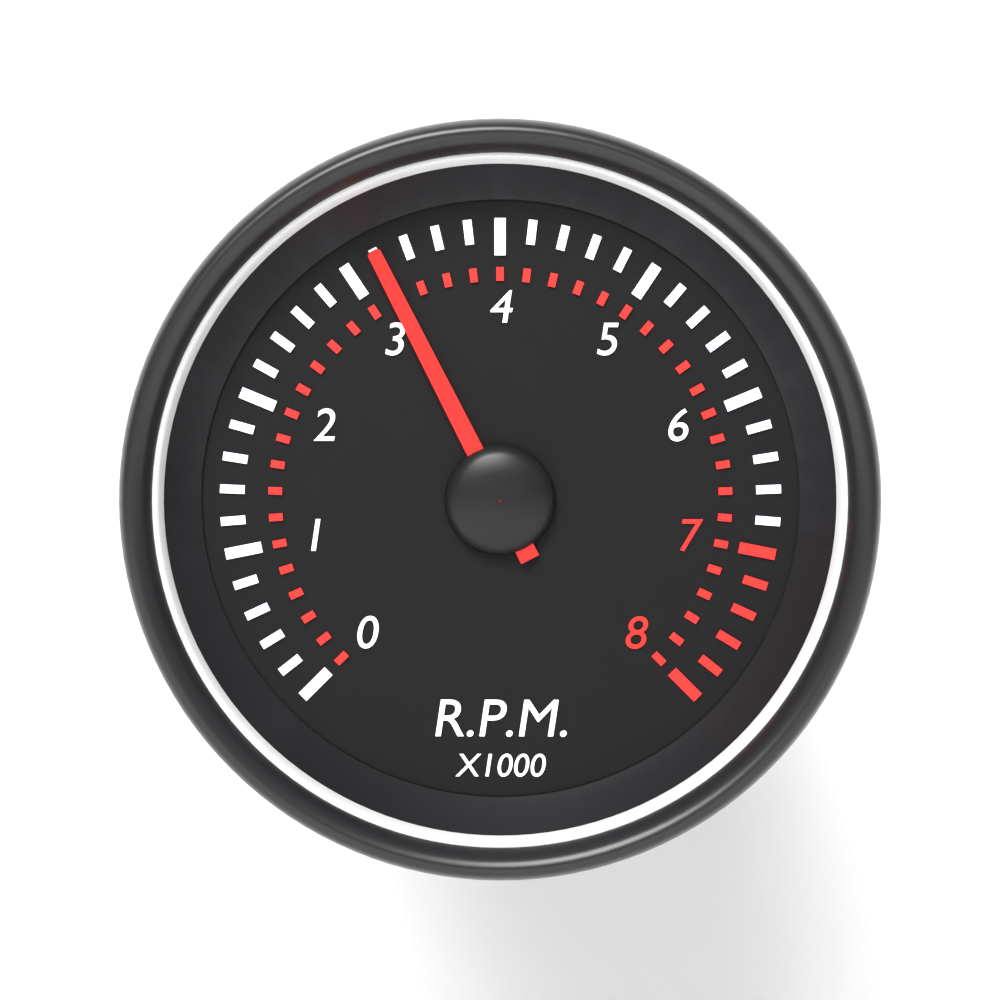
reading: 3.2 x1000 RPM
